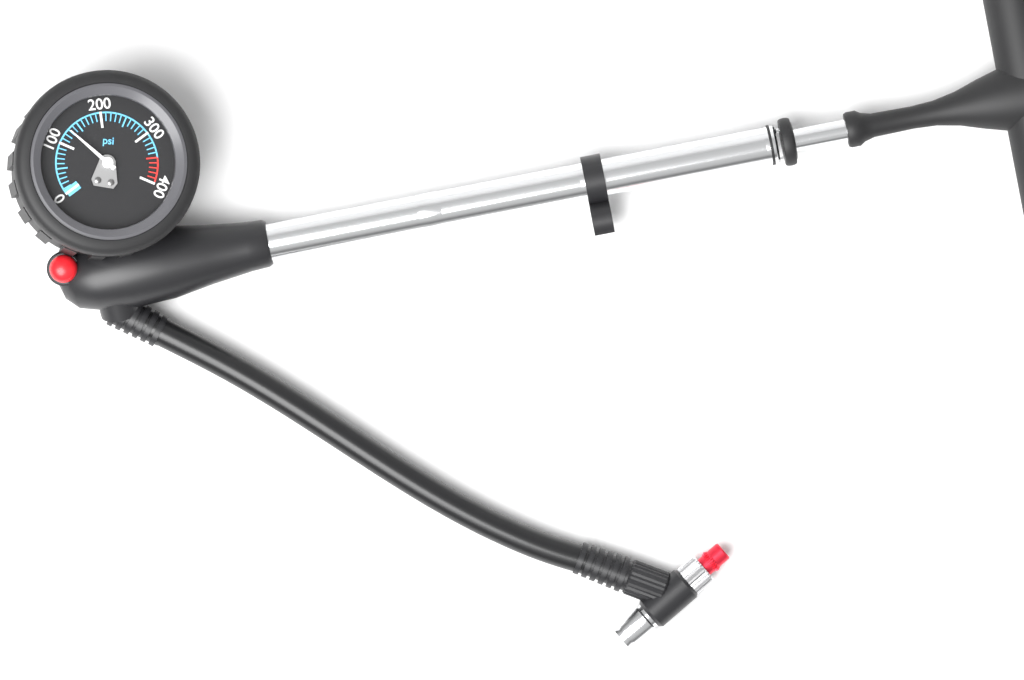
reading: 130 psi
